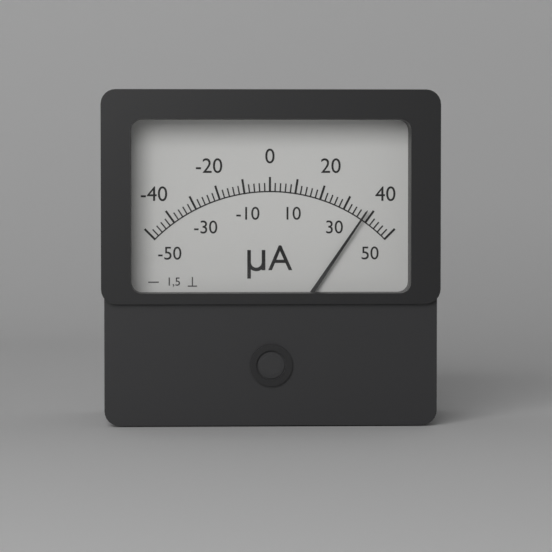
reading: 38 µA
